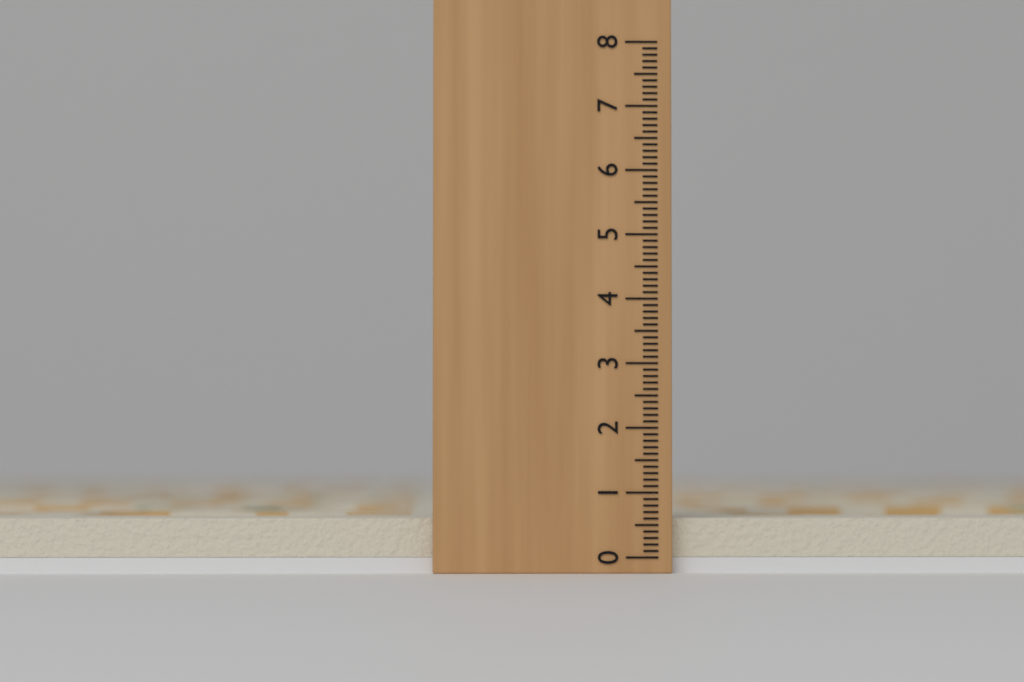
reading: 0.6 (no unit)
